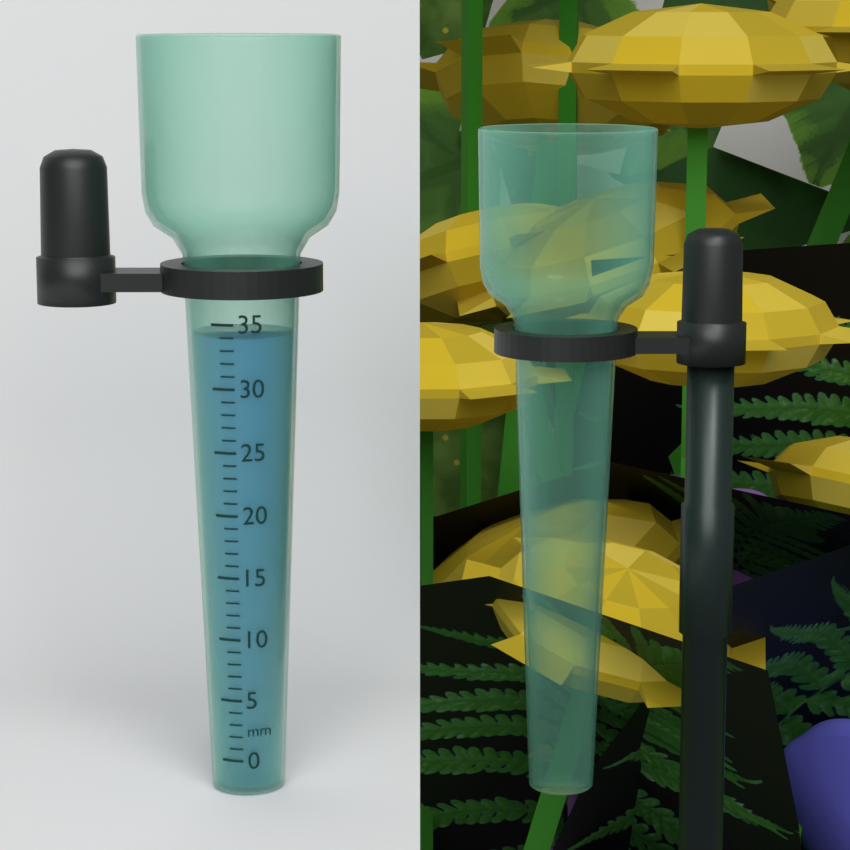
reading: 34 mm
